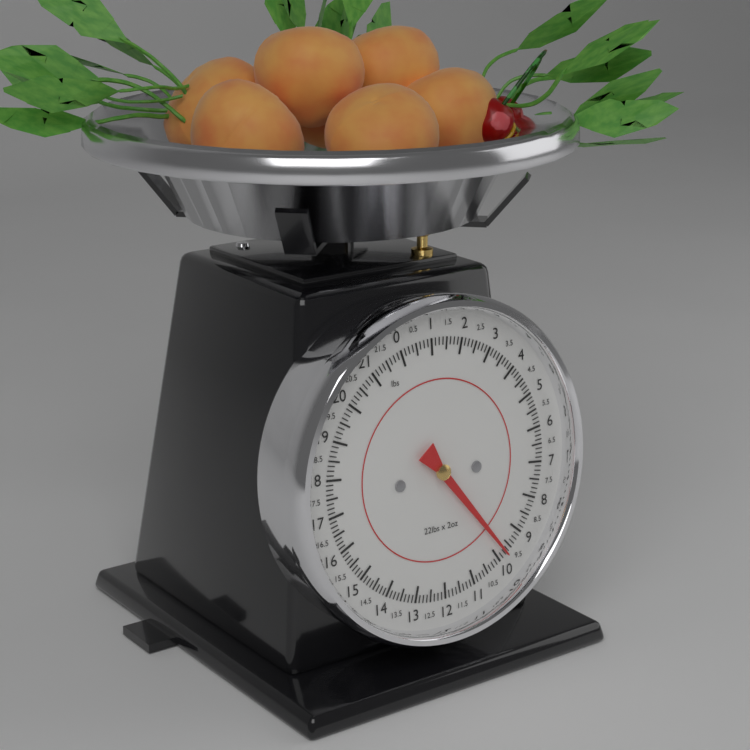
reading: 9.750 lbs
